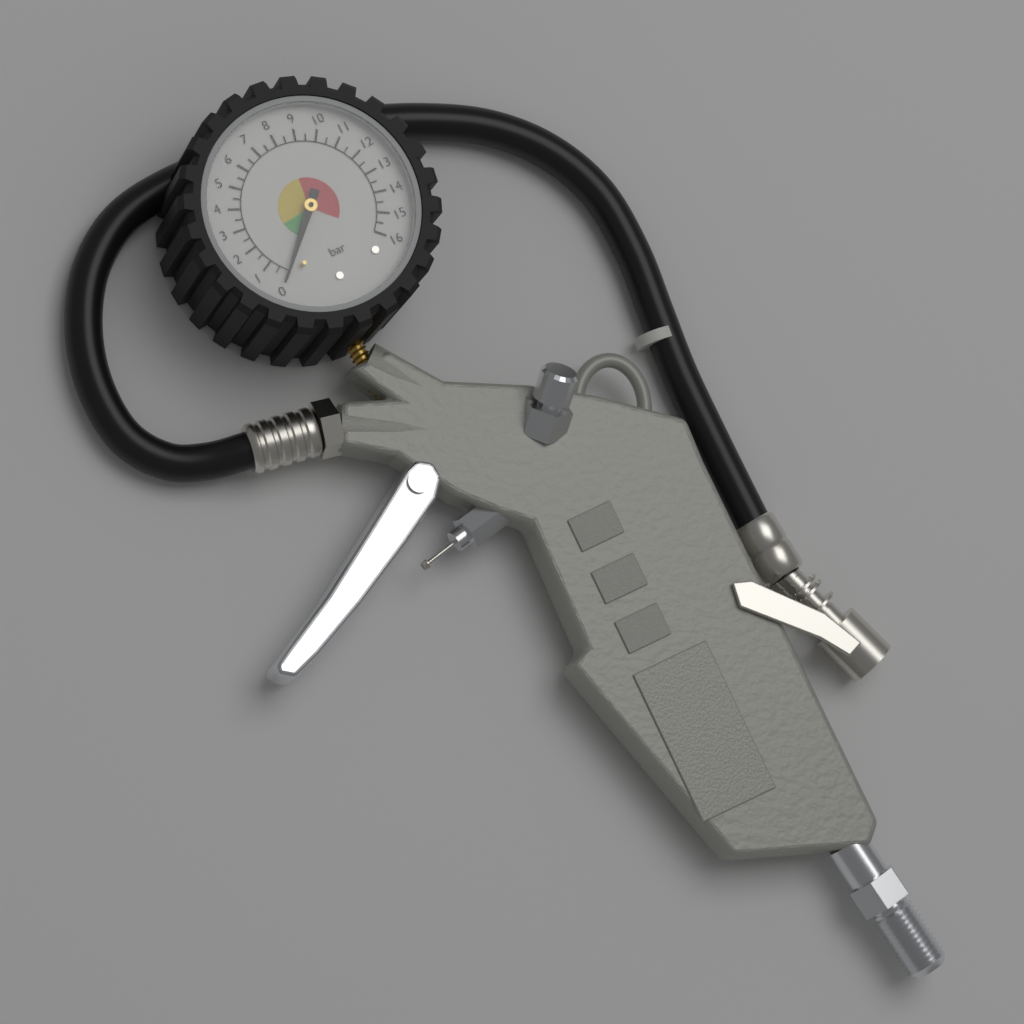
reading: 0.0 bar
